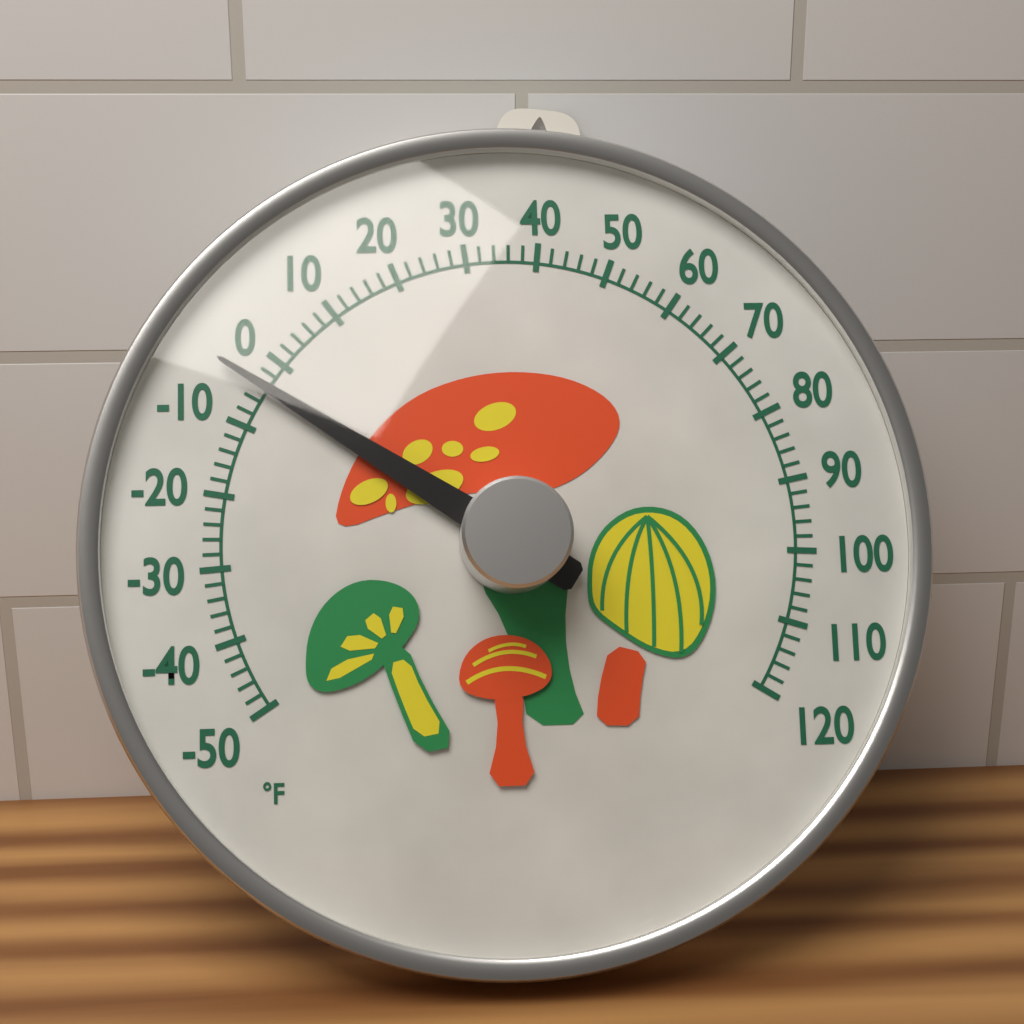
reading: -4 °F
